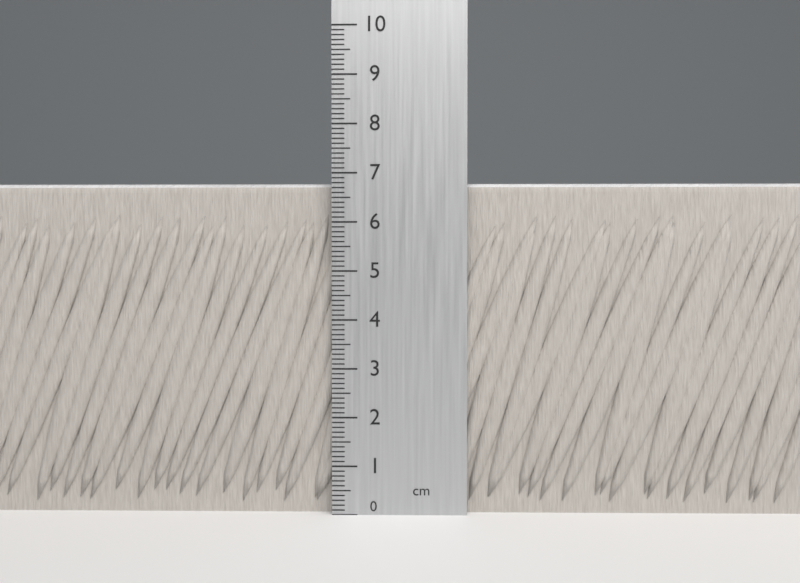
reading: 6.8 cm
